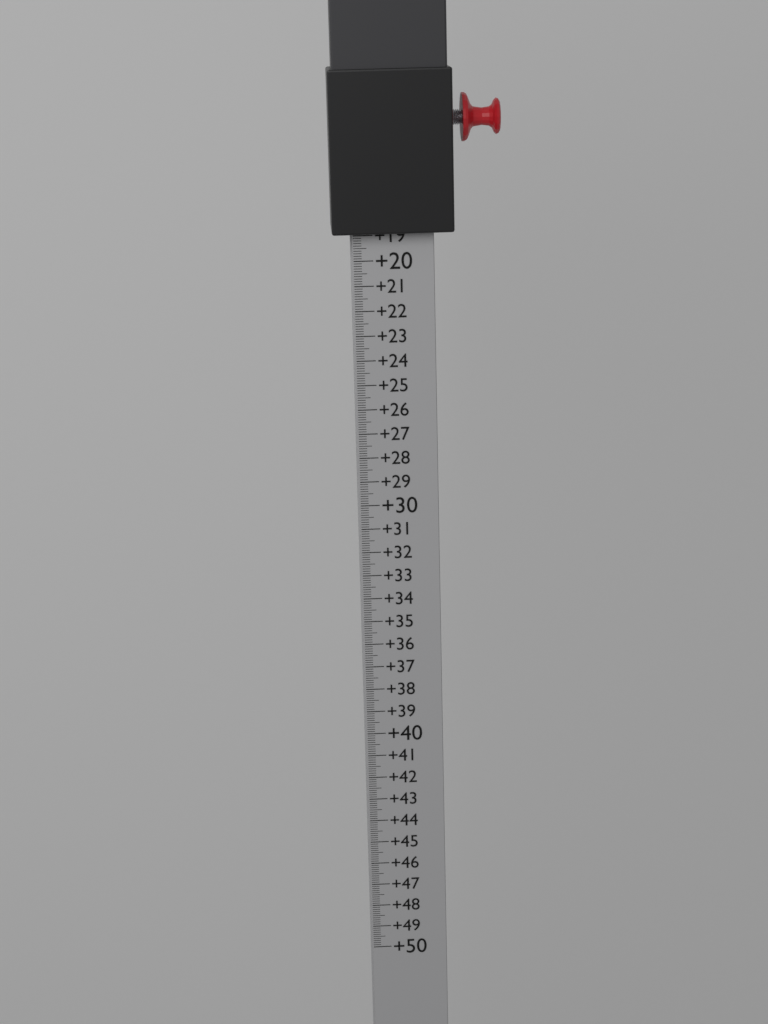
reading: 18.9 (no unit)
